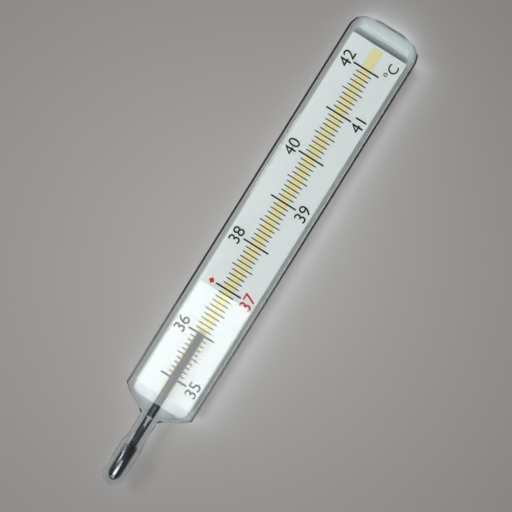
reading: 36.0 °C
